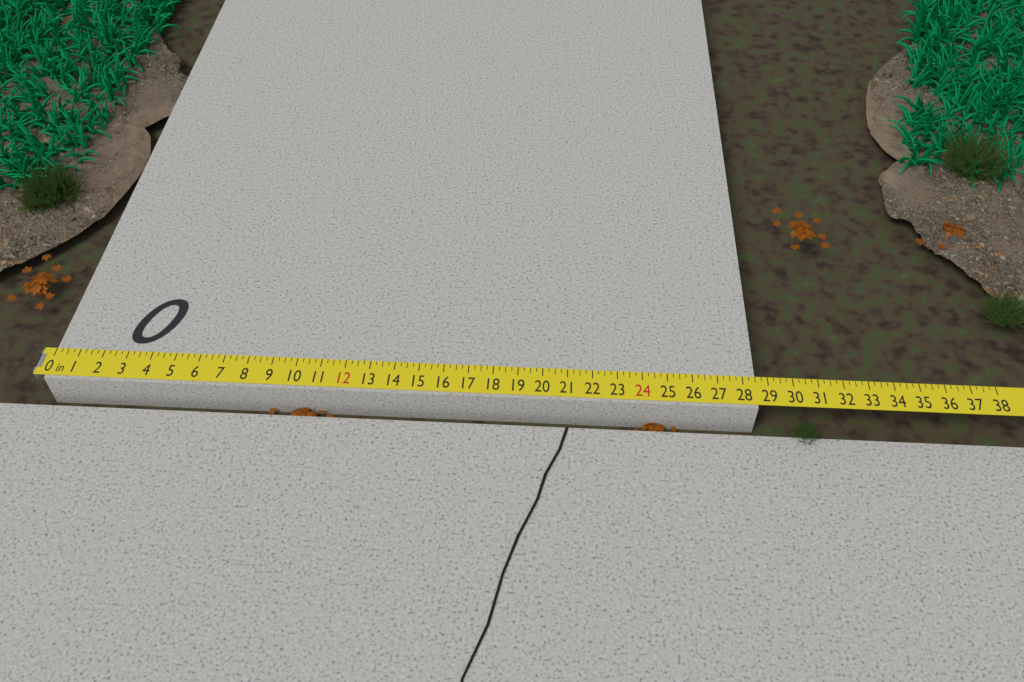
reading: 28.50 in
